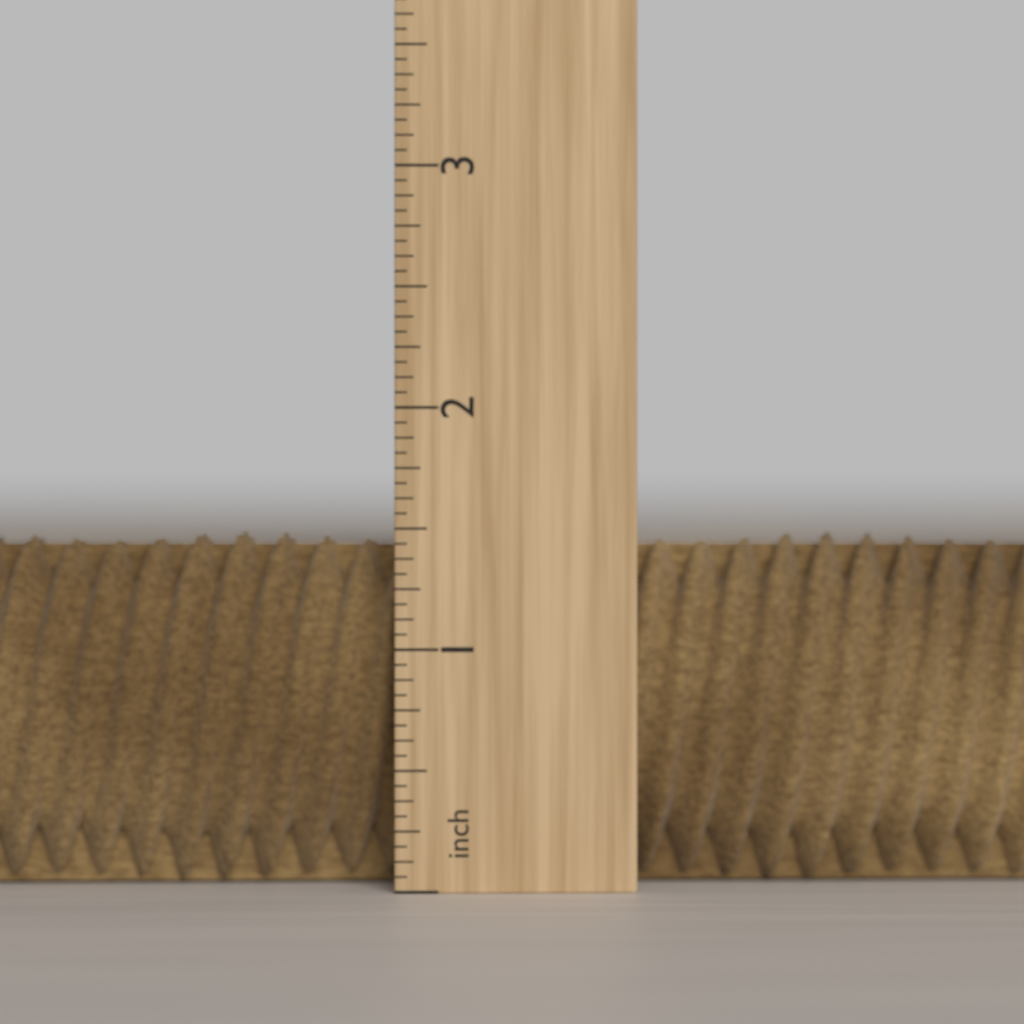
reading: 1.5000 inch
